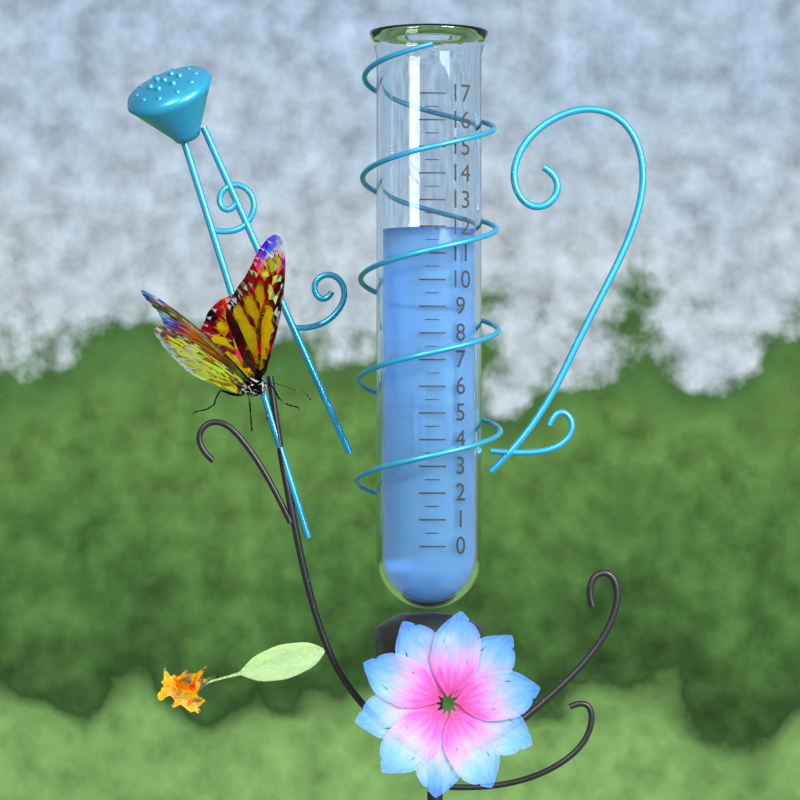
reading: 12.0 (no unit)
